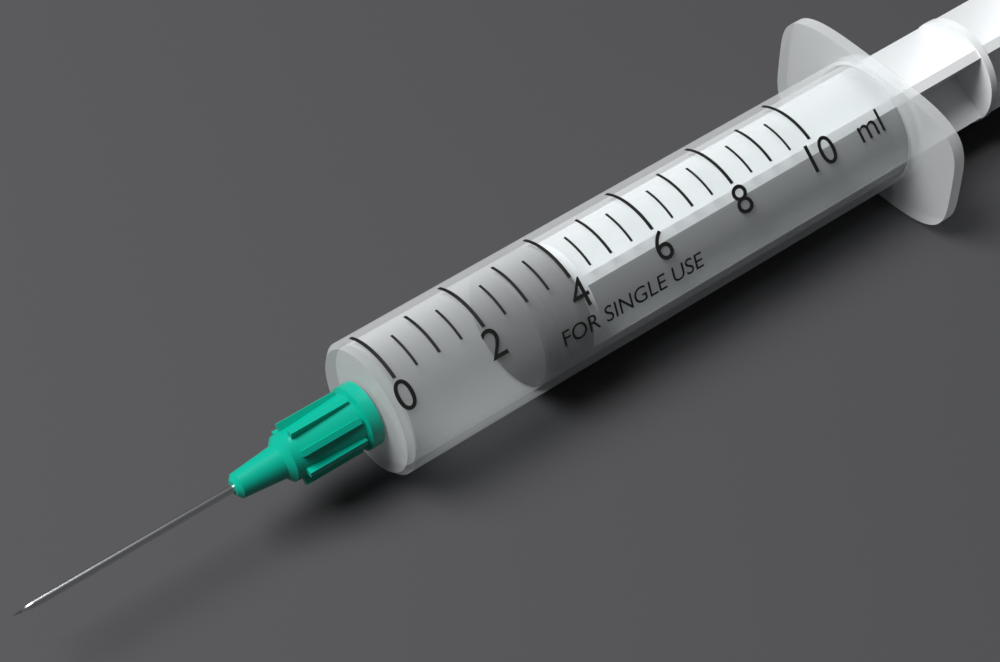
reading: 3.0 ml
